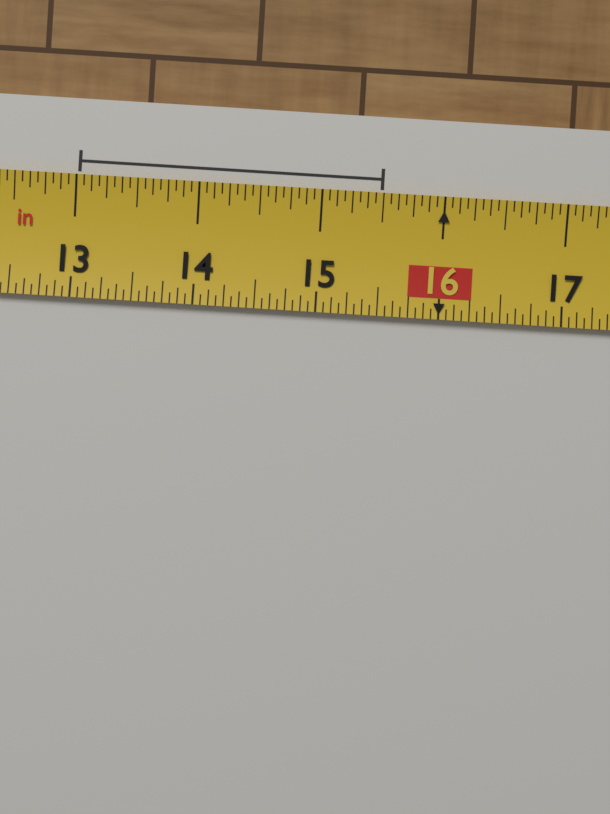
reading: 15.5000 in
